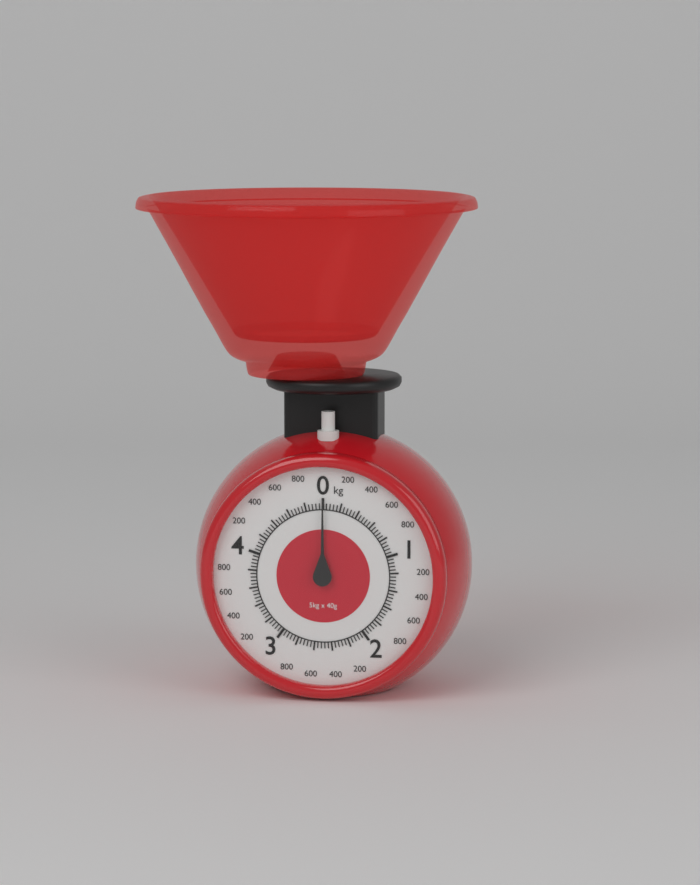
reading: 0.00 kg
